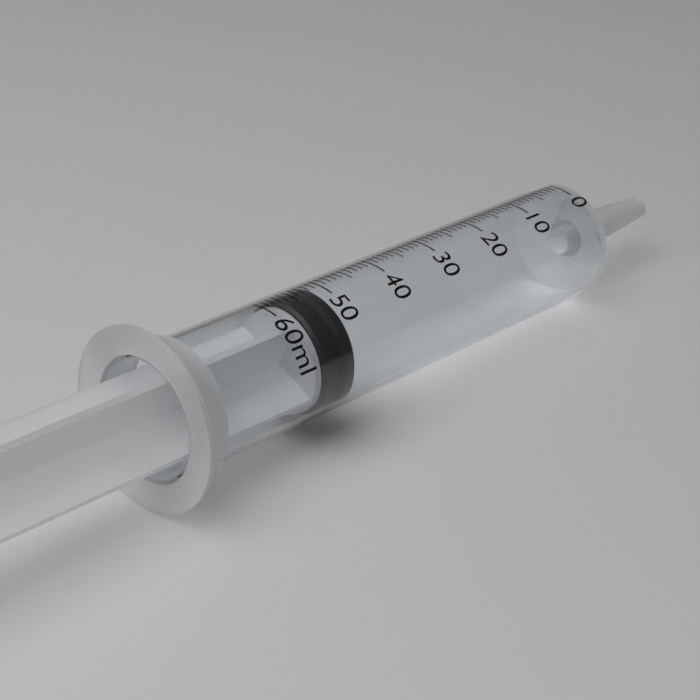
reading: 51 ml
